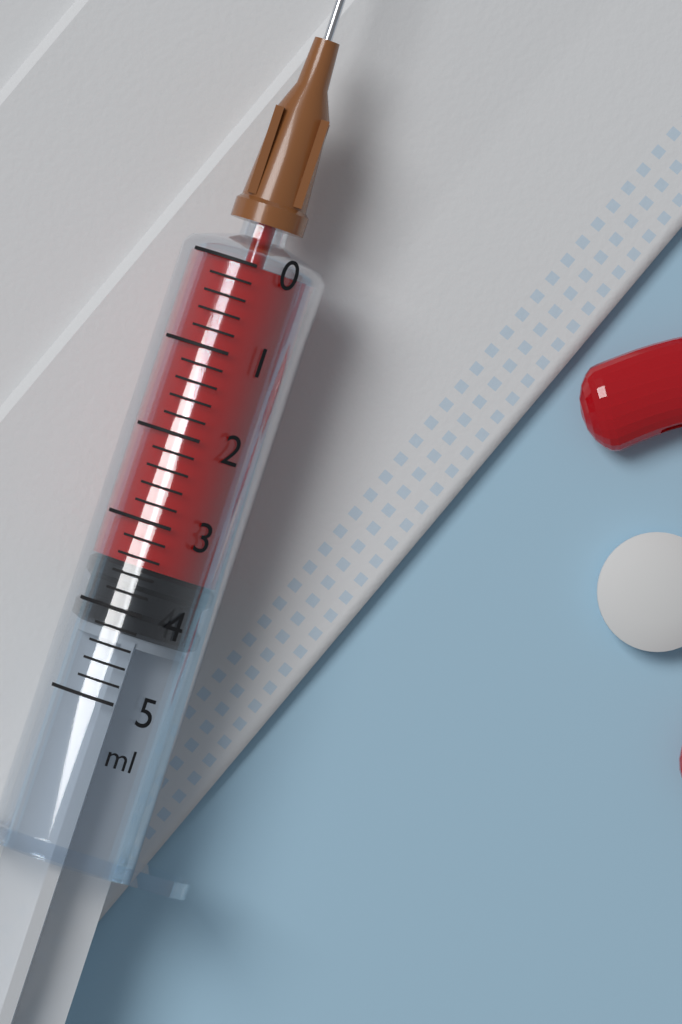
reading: 3.5 ml
